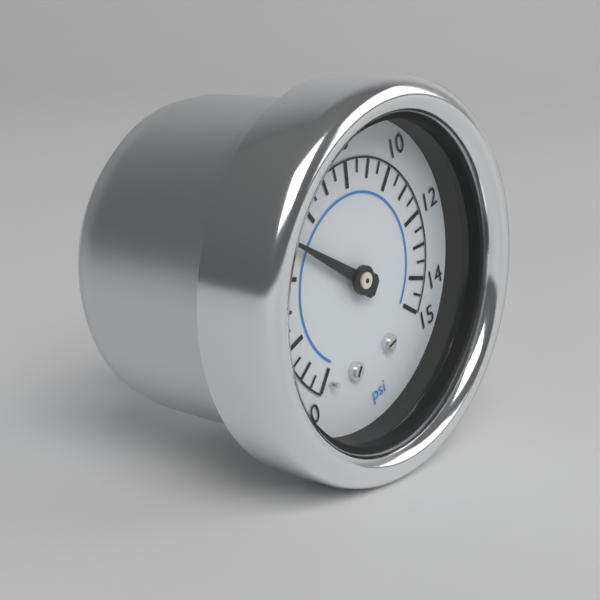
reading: 5.0 psi
